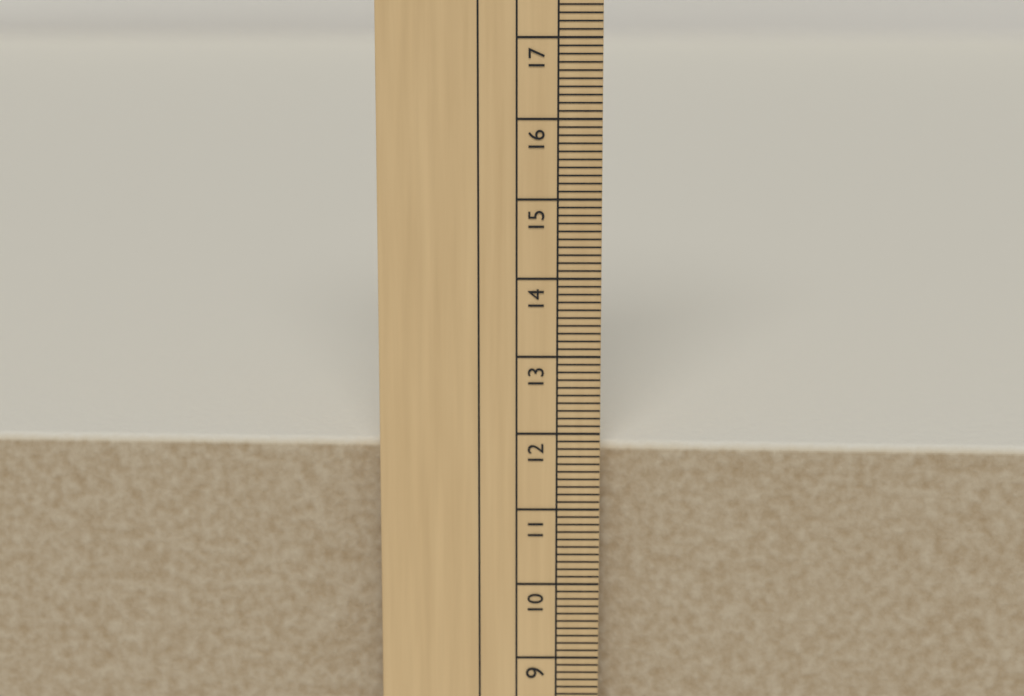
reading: 11.8 cm
